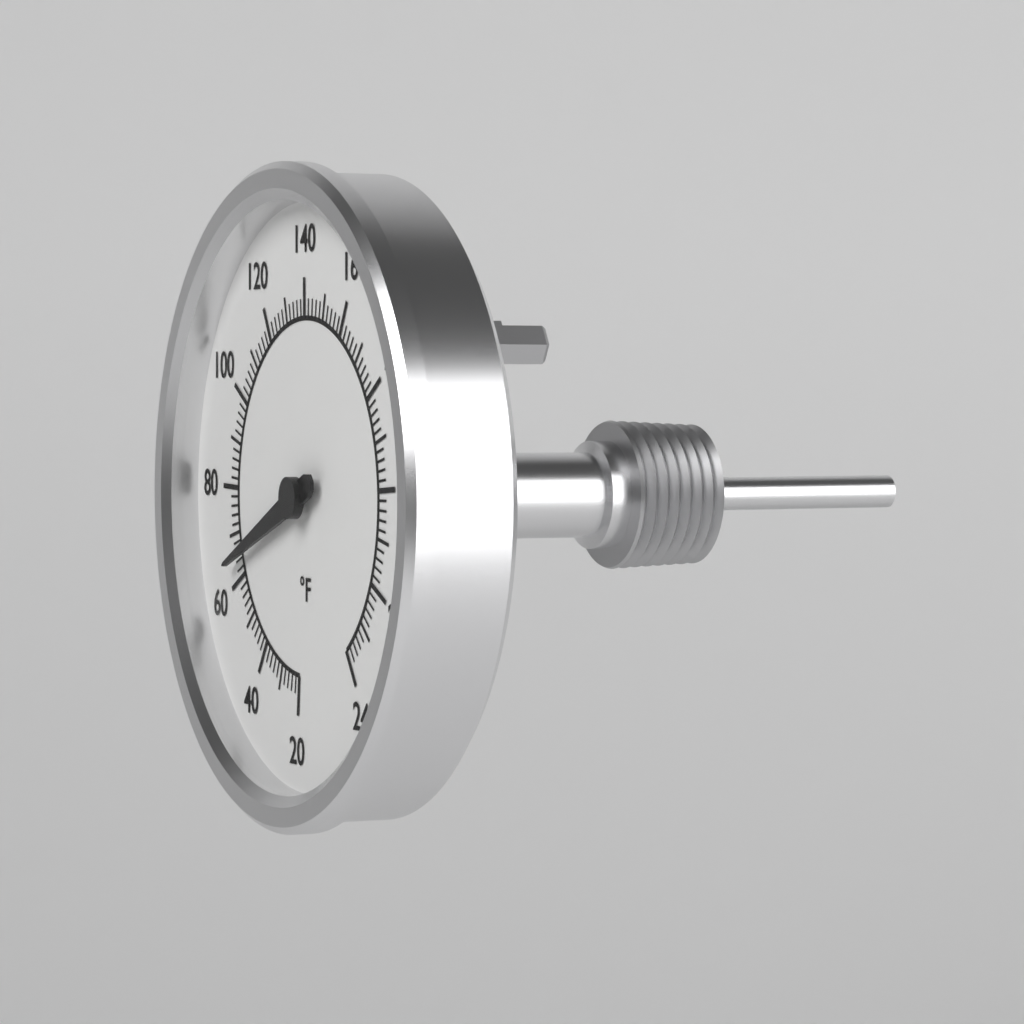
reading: 64 °F
